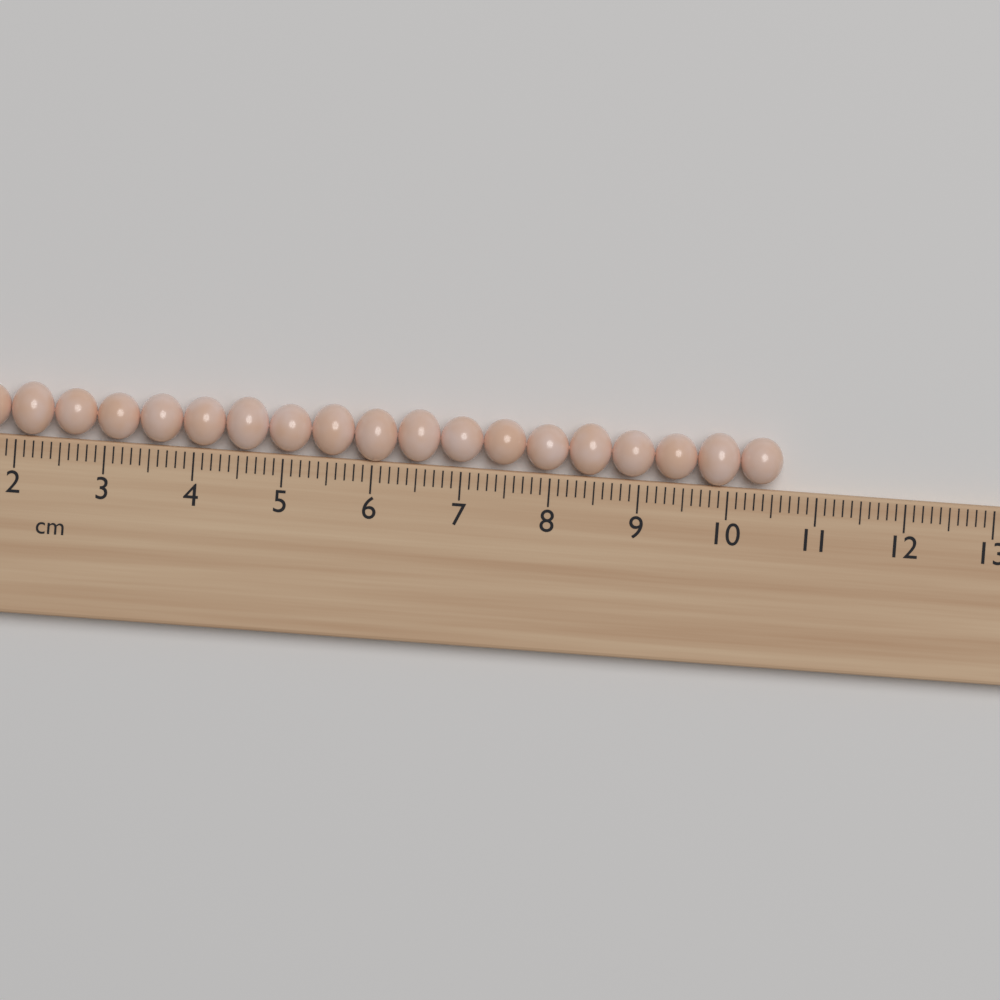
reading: 10.6 cm
